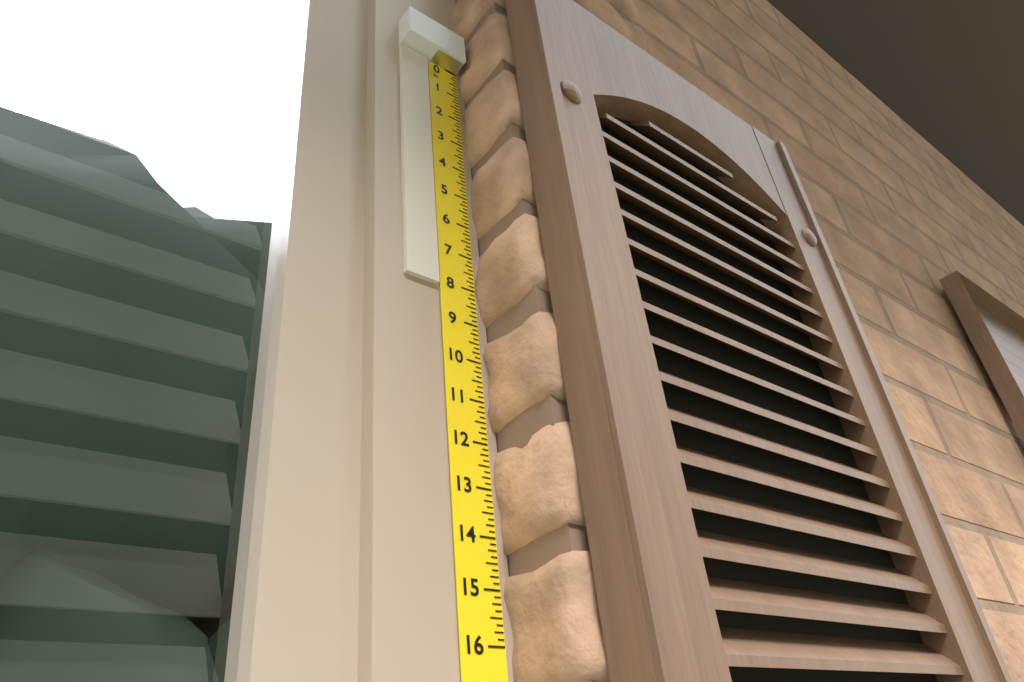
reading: 8.125 in
